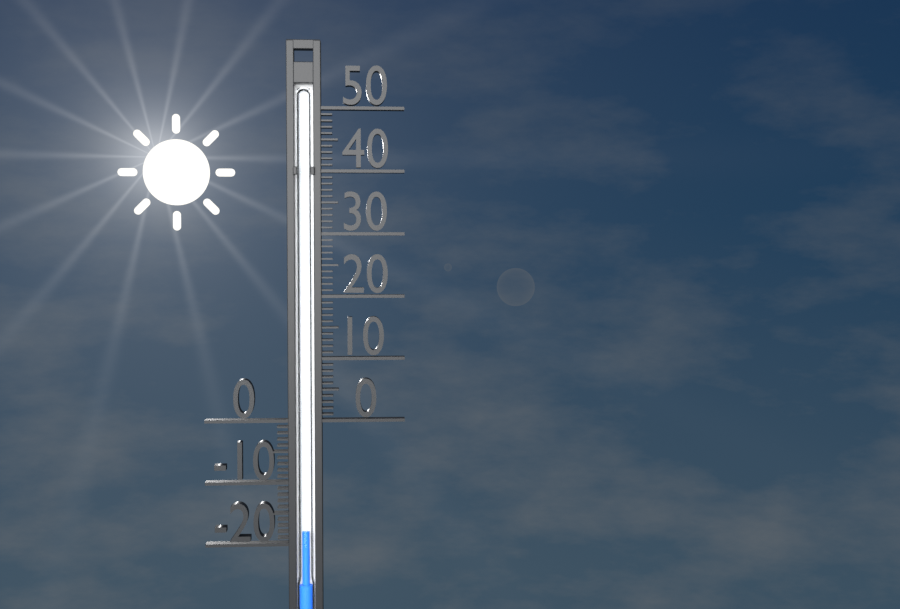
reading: -18 (no unit)
